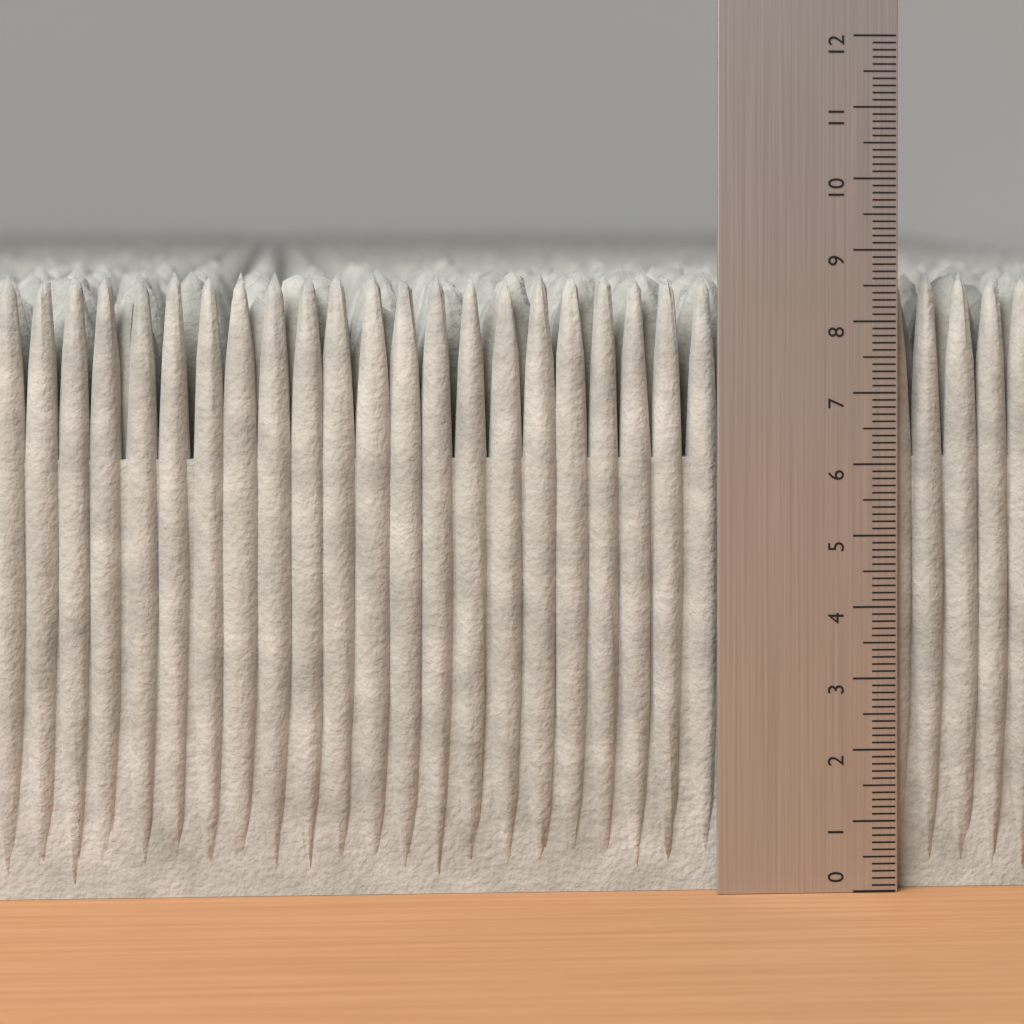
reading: 8.7 (no unit)
